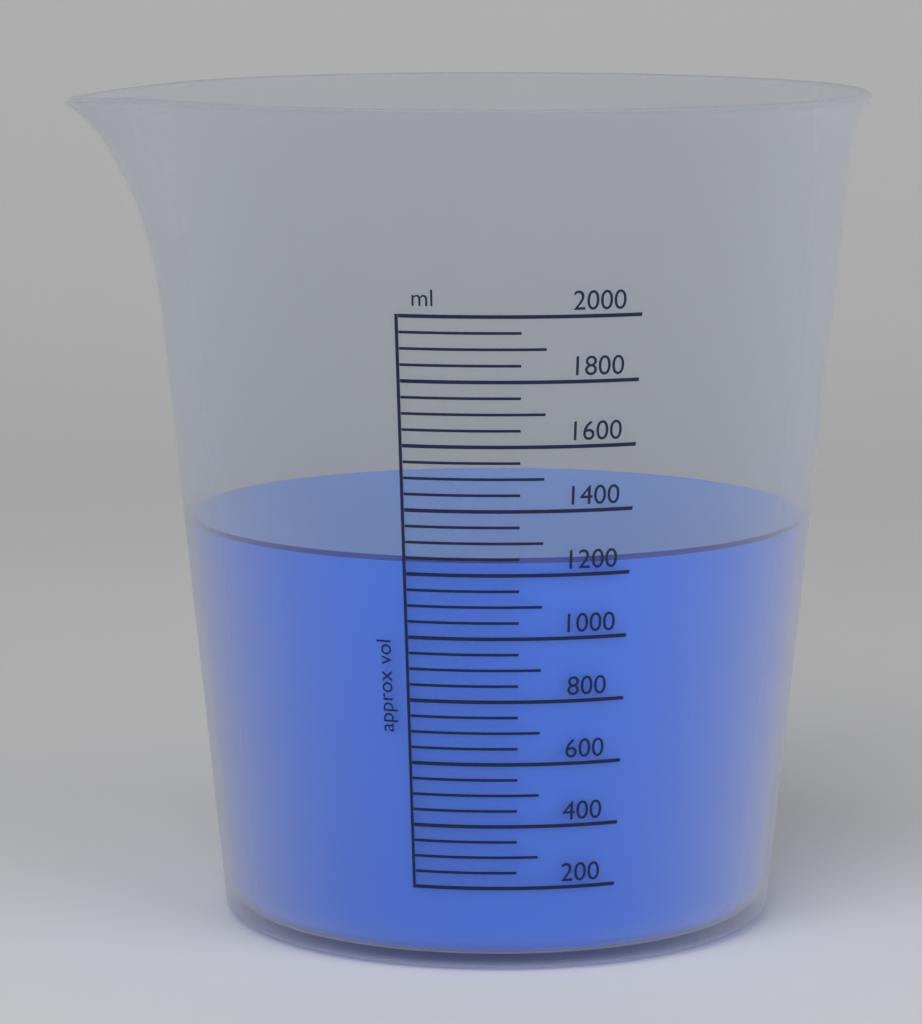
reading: 1250 ml
